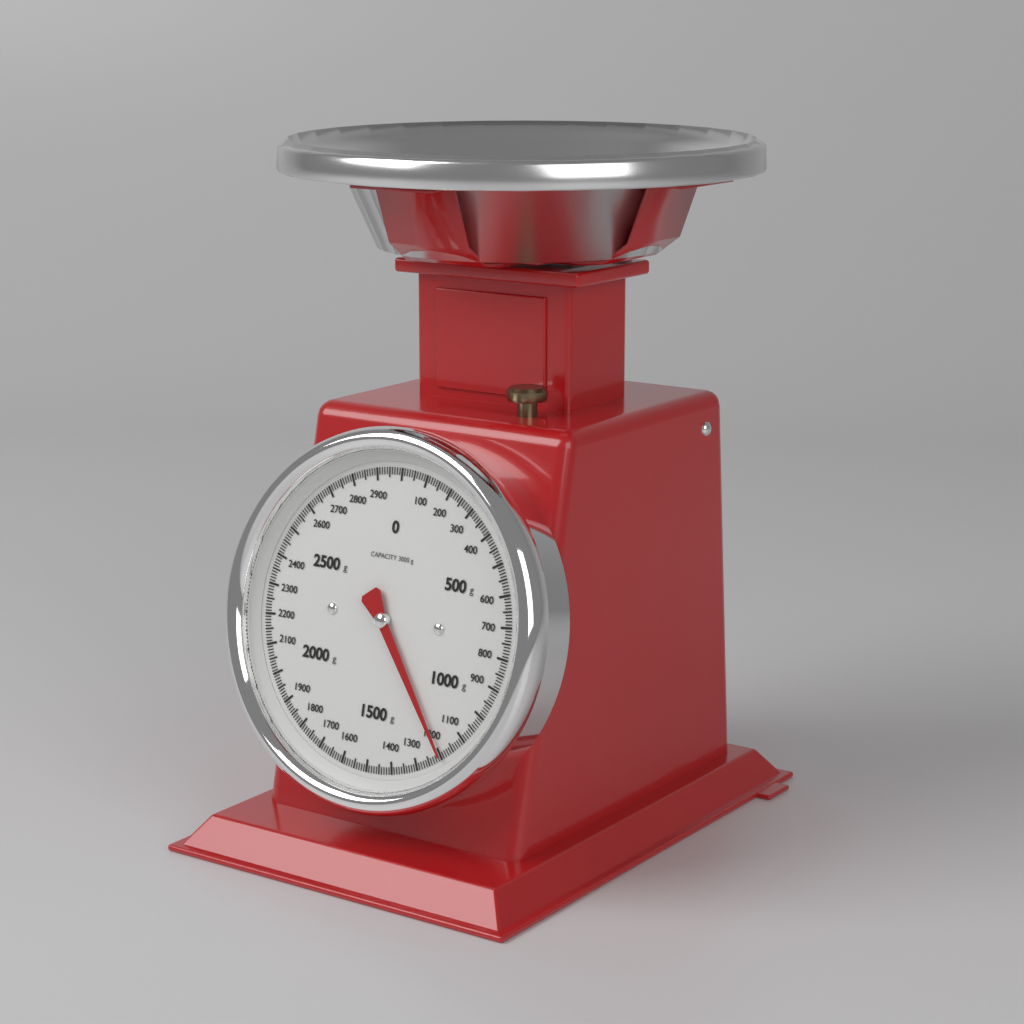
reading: 1200 g
